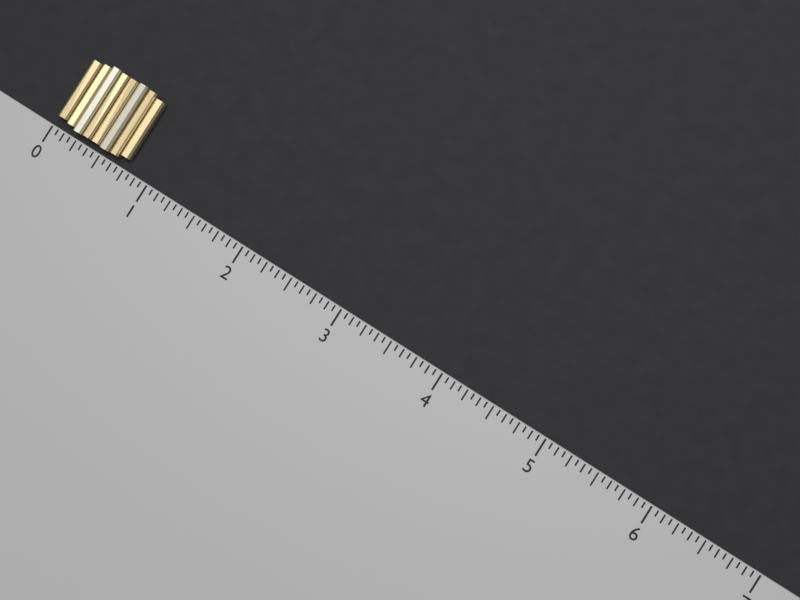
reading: 0.7500 (no unit)
